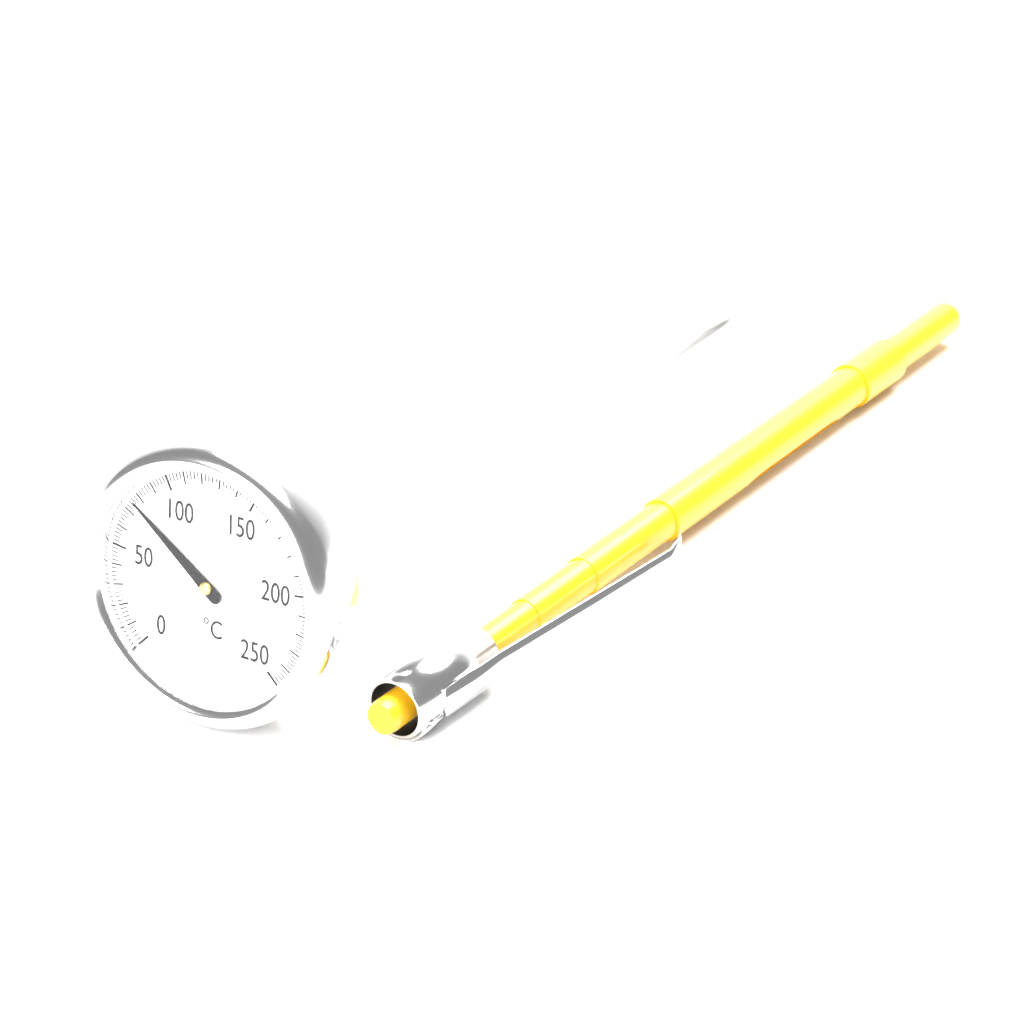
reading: 76 °C
